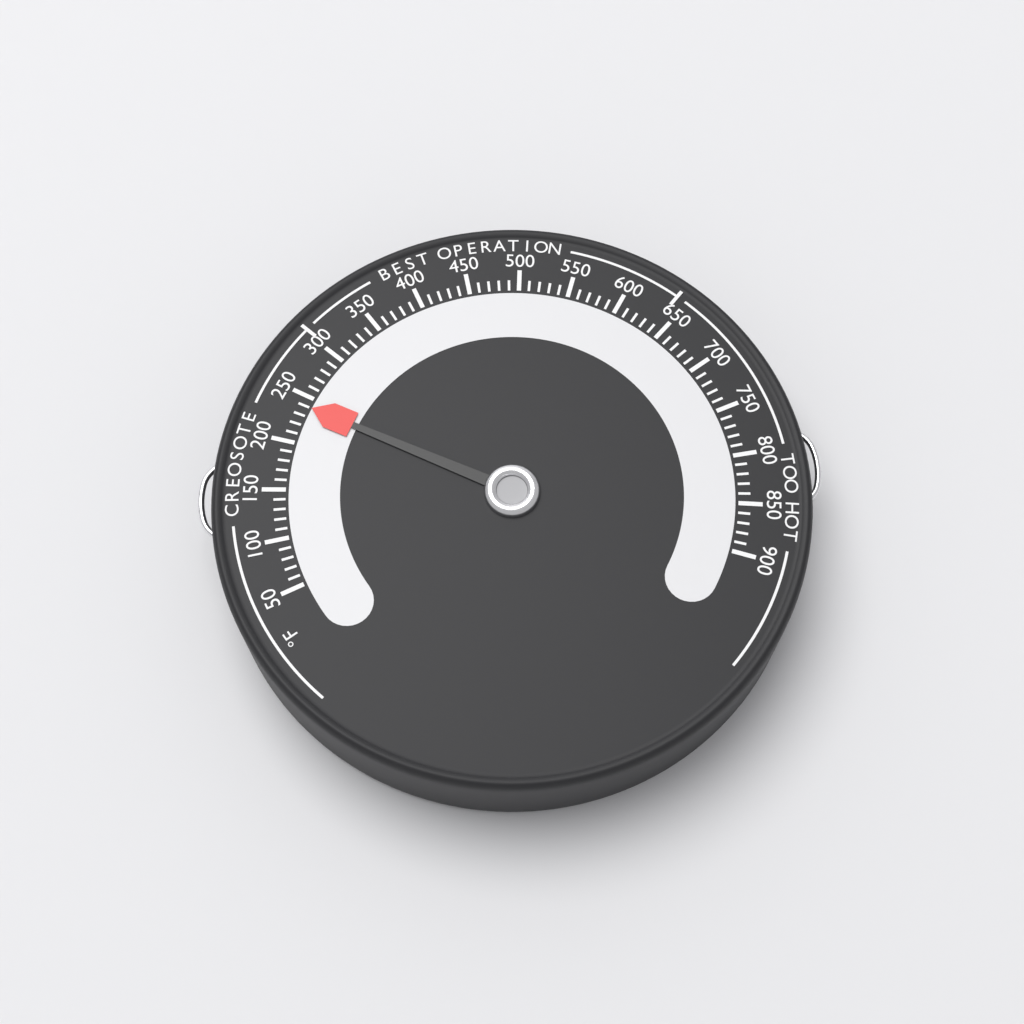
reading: 240 °F
